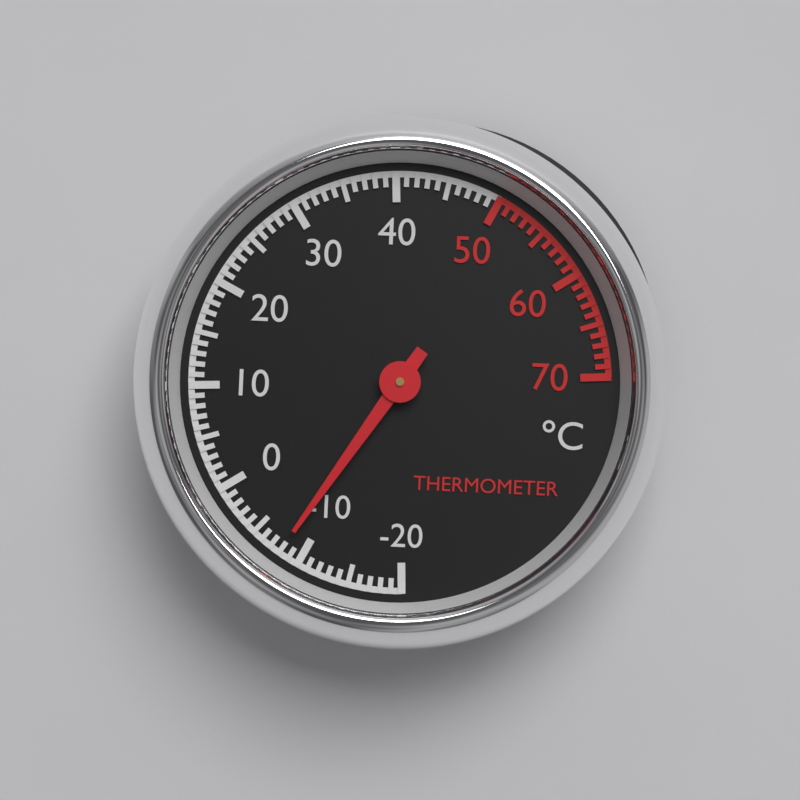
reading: -8 °C
